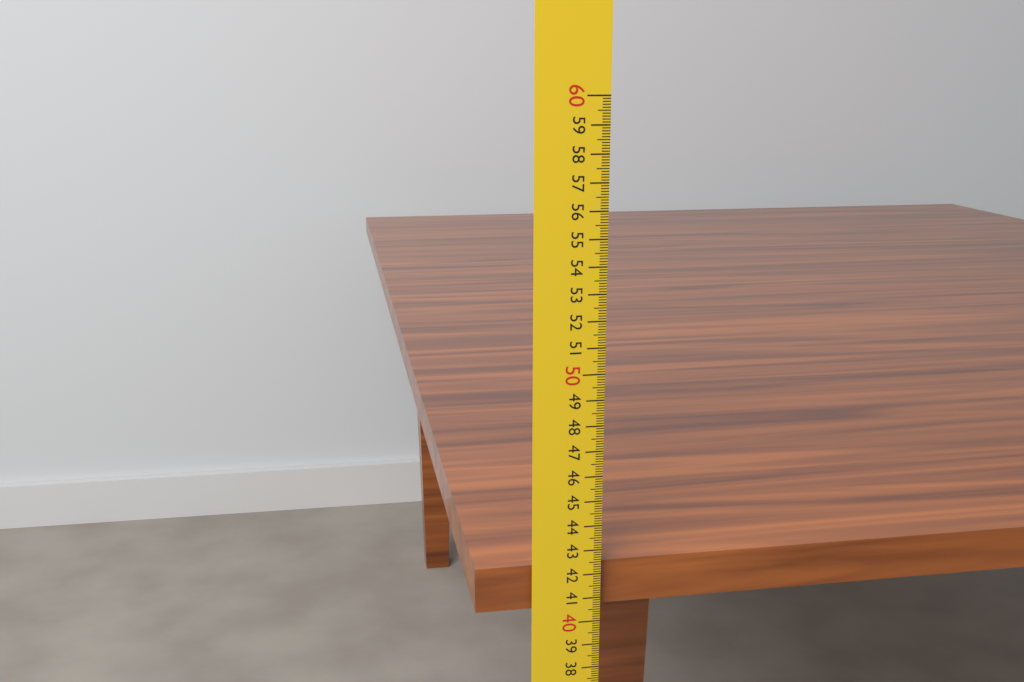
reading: 42.4 cm
